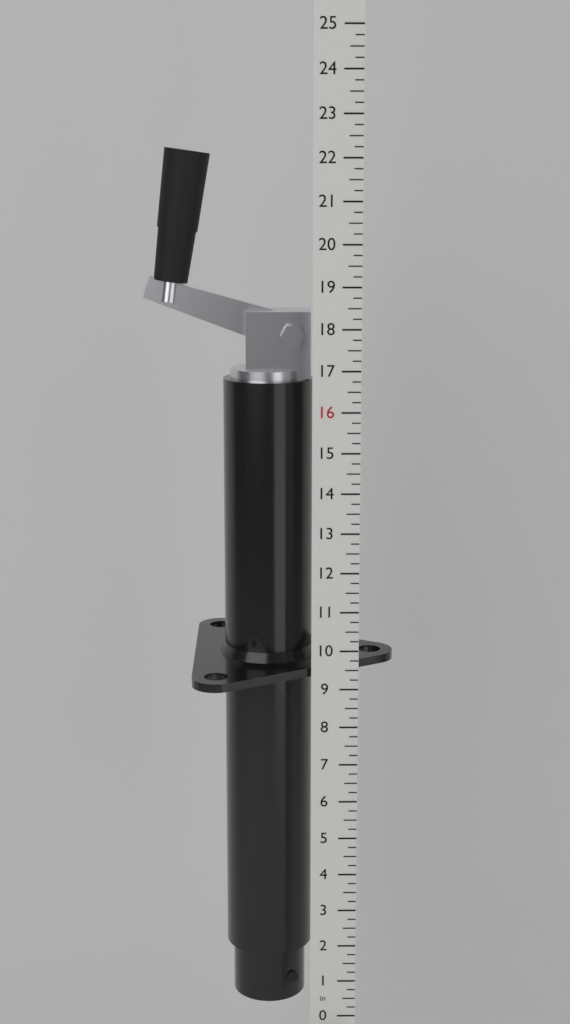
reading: 22.25 in
